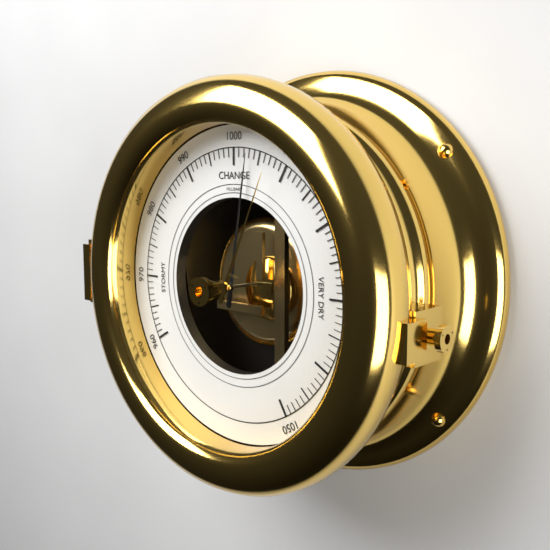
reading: 1003 mbar
